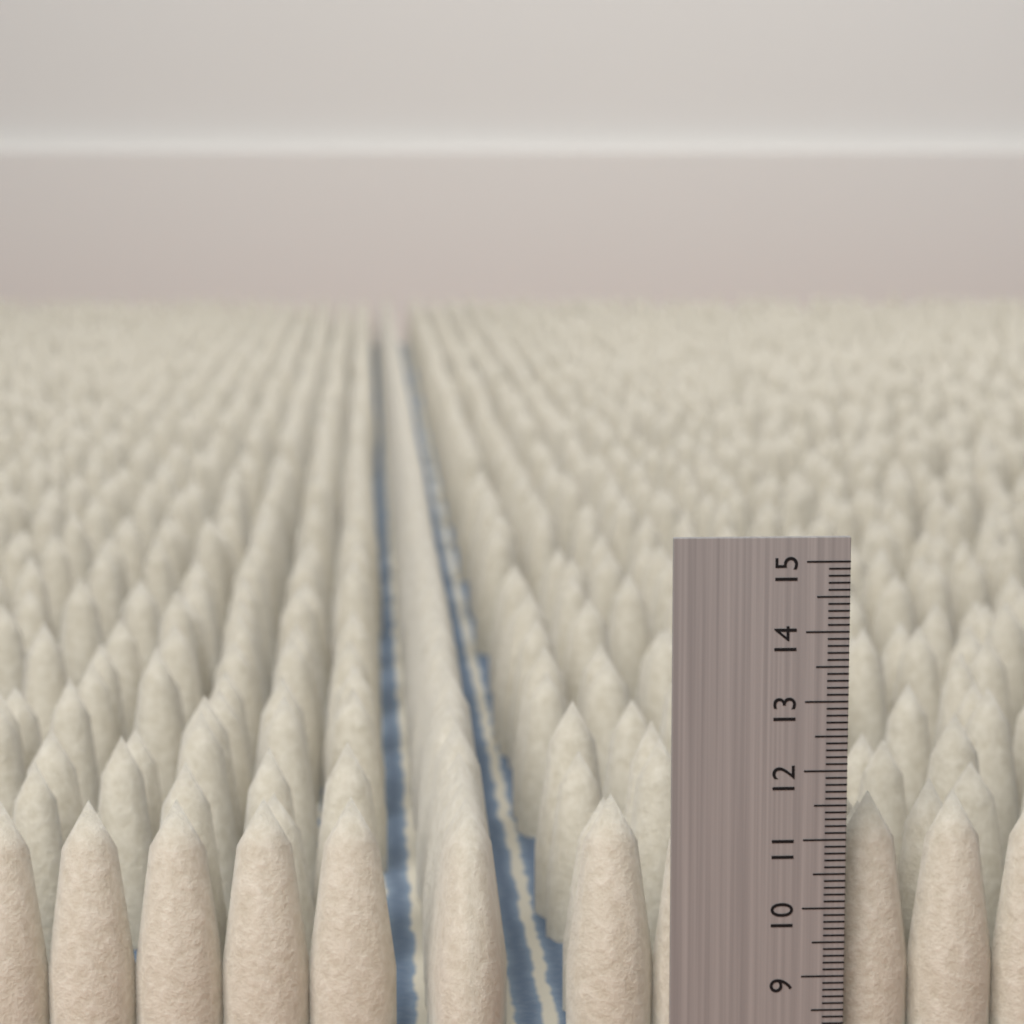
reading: 11.5 (no unit)
